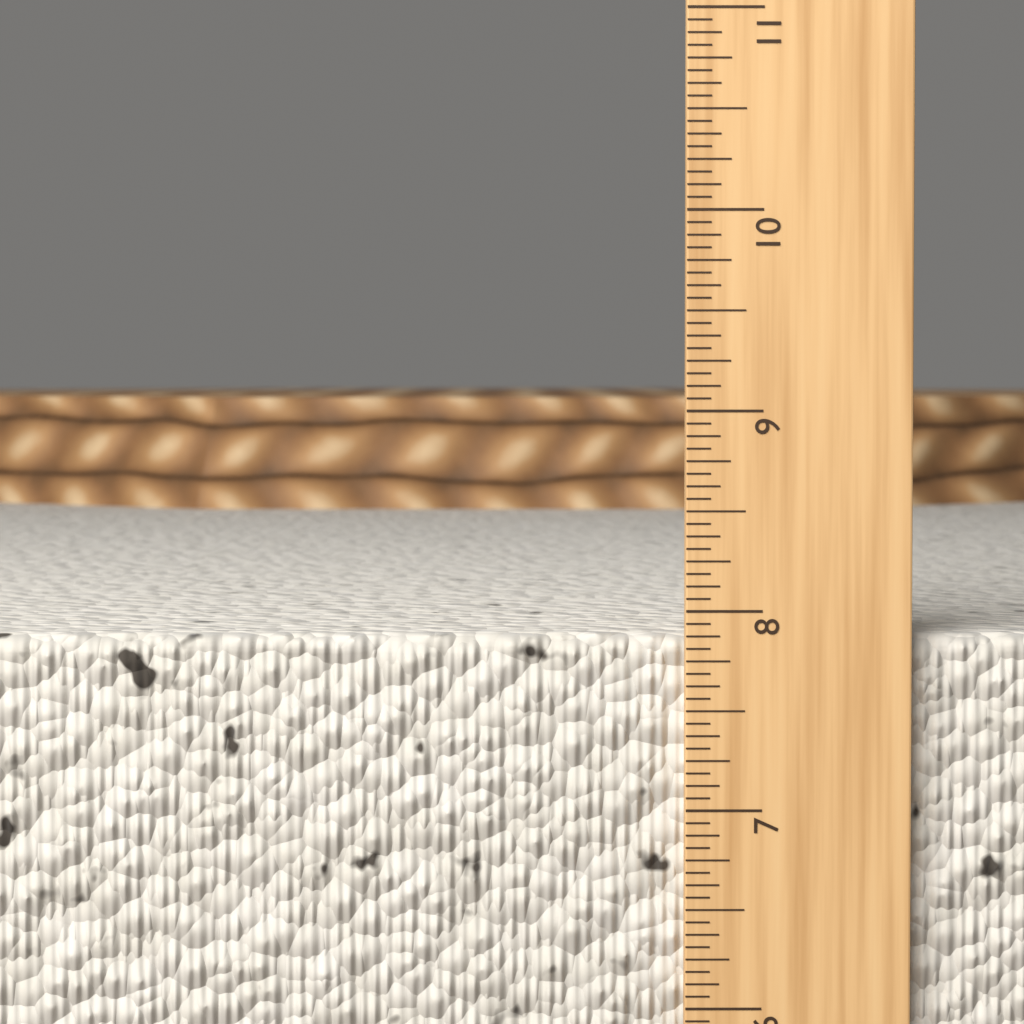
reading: 7.8750 in
